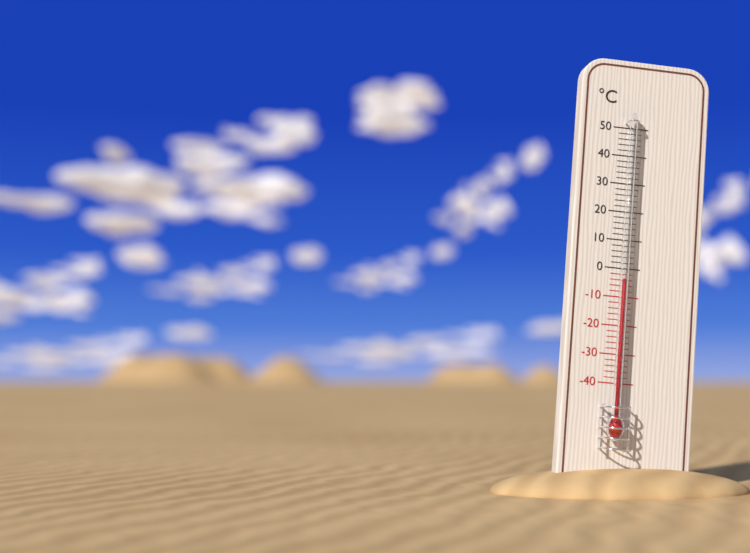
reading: -4 °C
